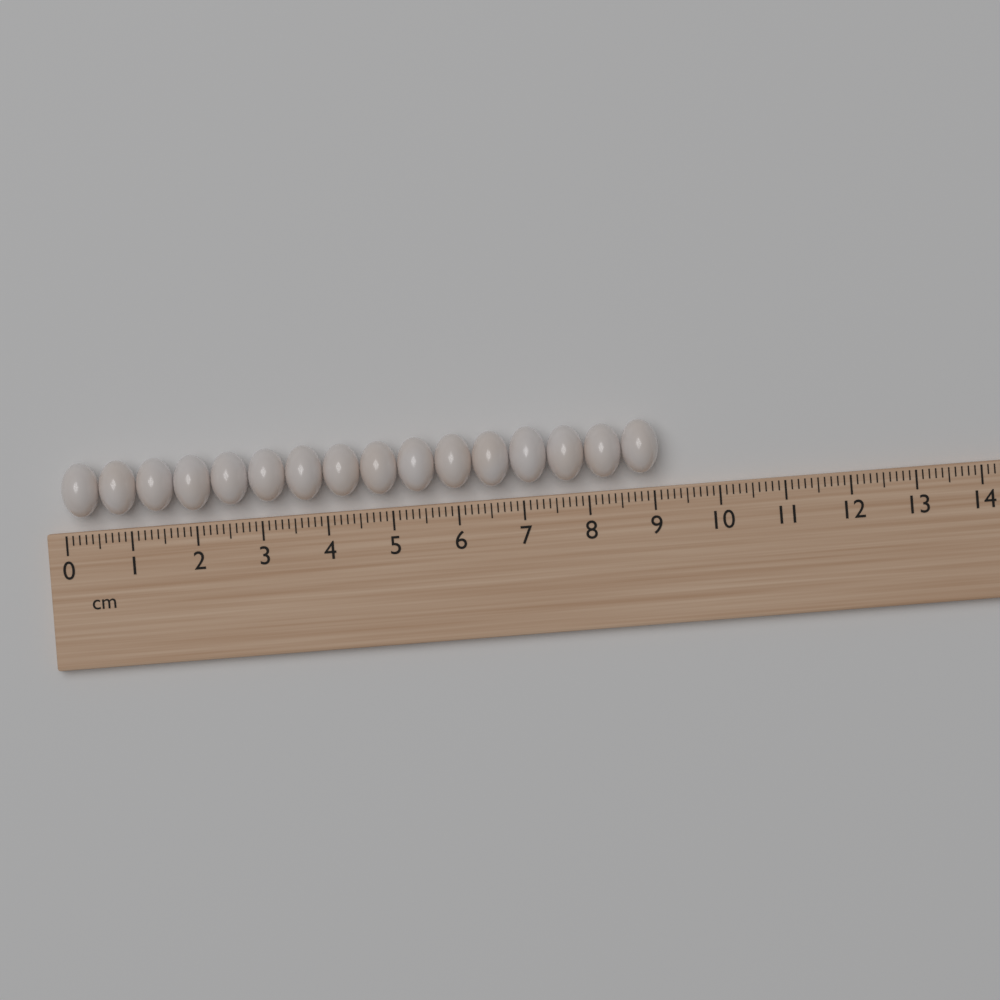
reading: 9.1 cm
